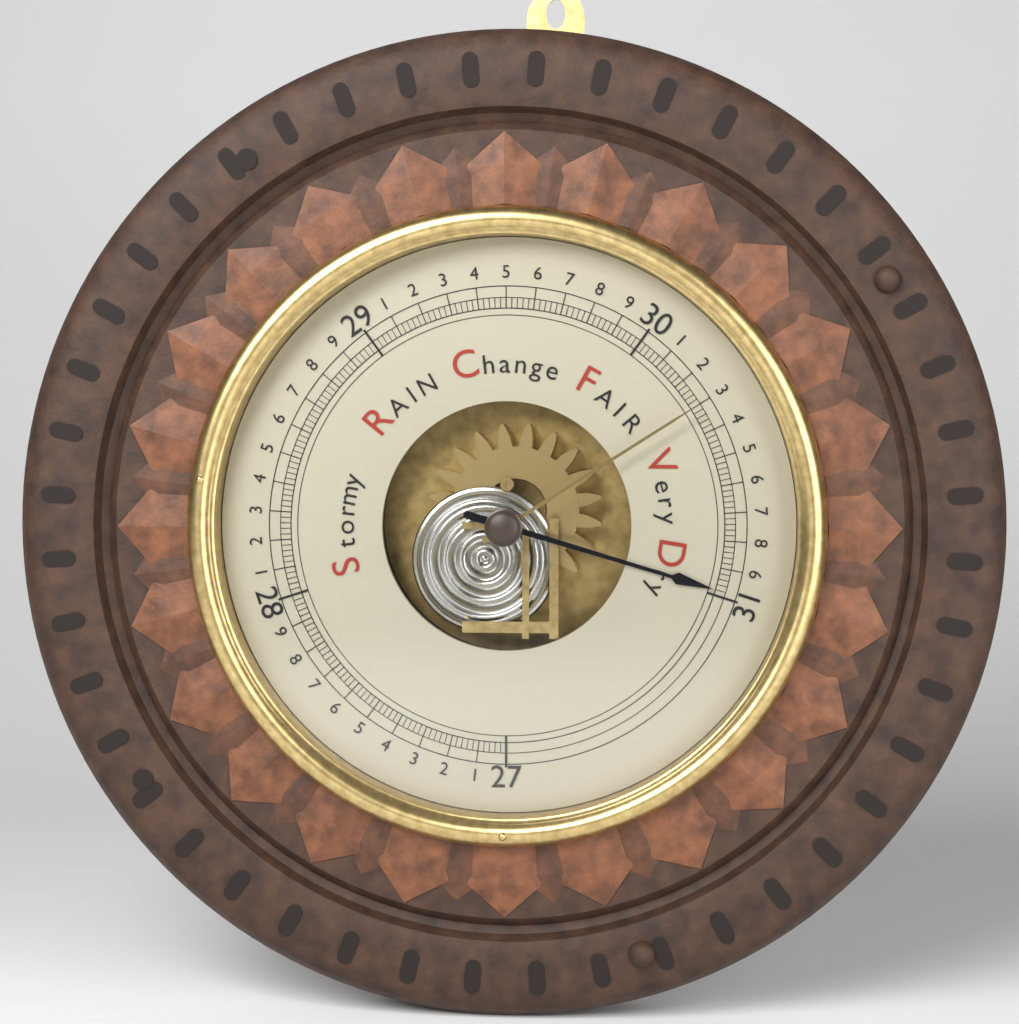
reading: 30.98 inHg
